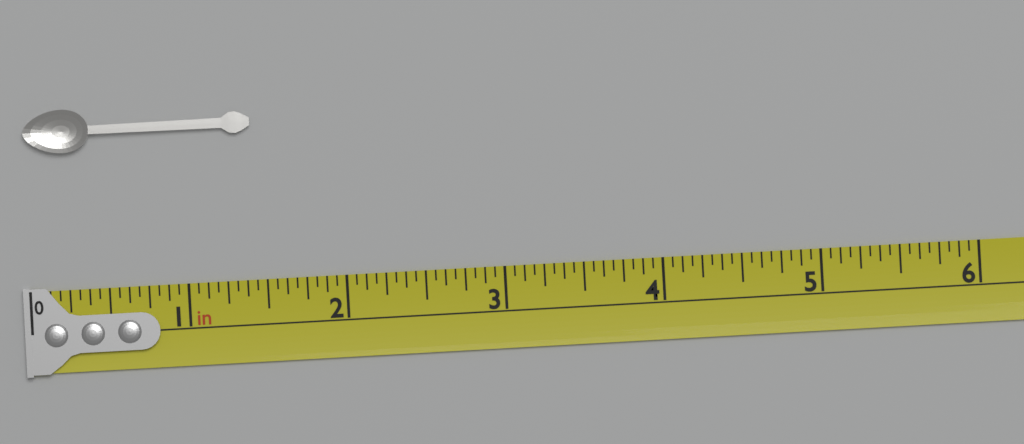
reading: 1.4375 in
